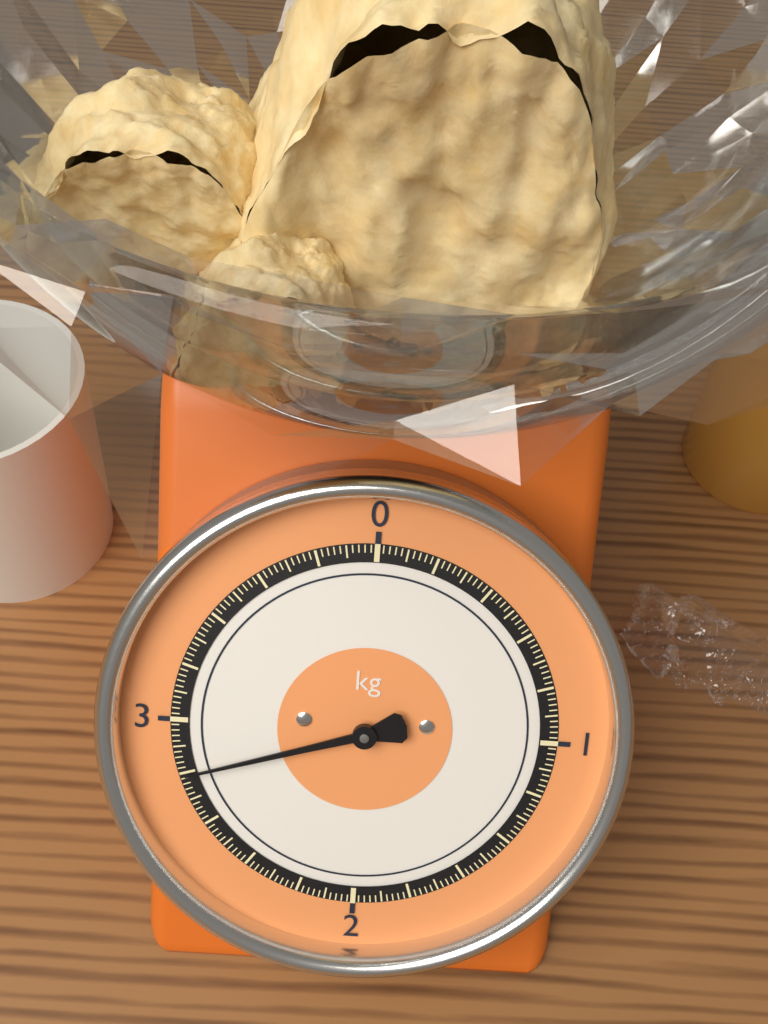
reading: 2.80 kg
